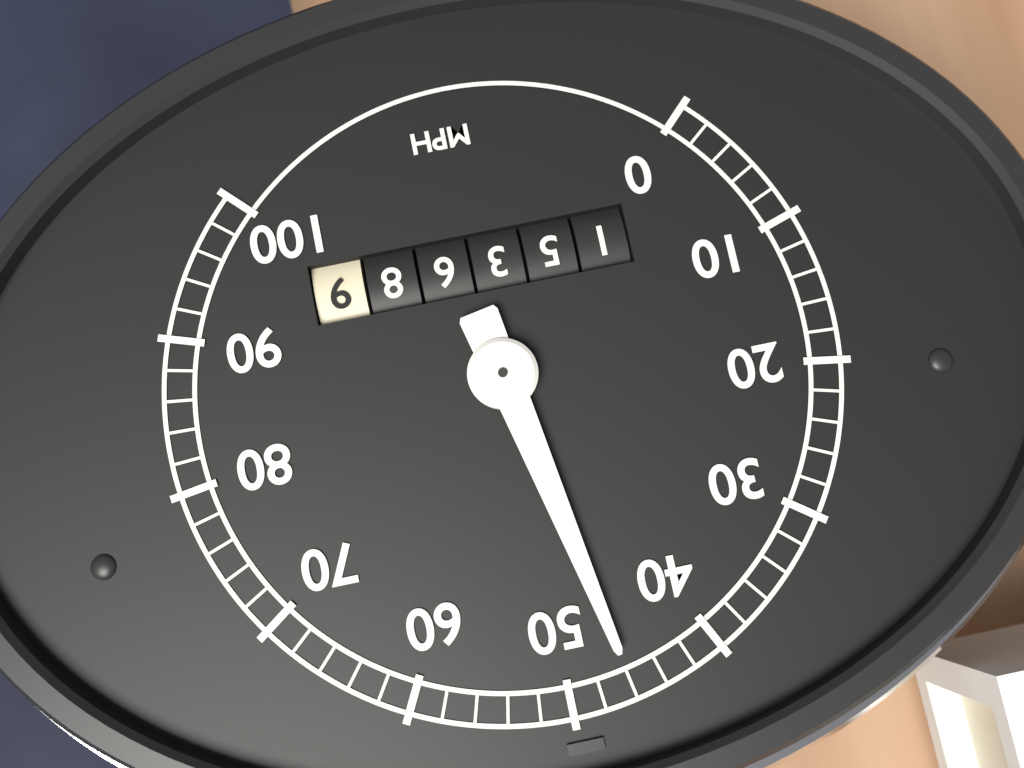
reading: 46 mph
